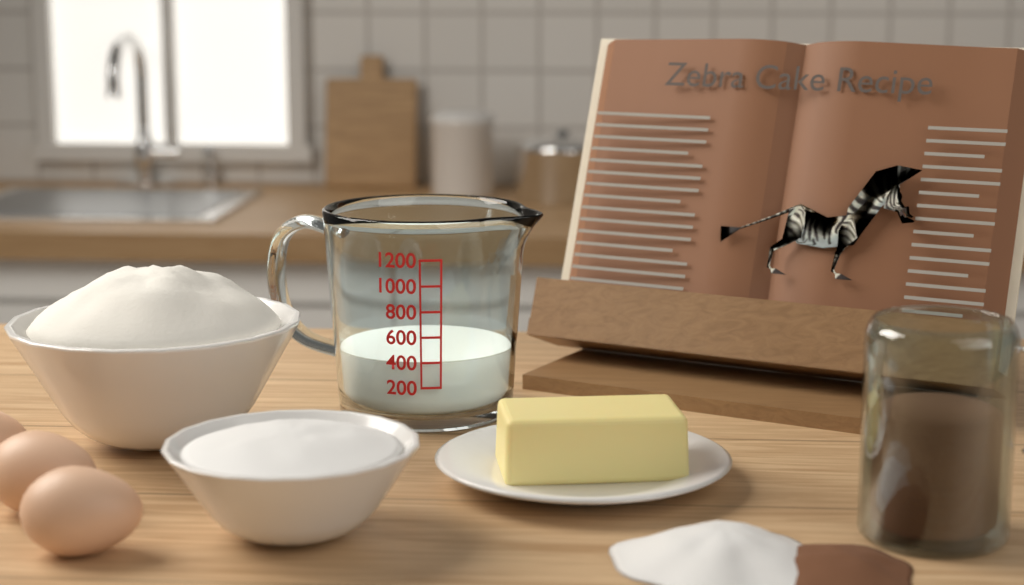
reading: 400 (no unit)
